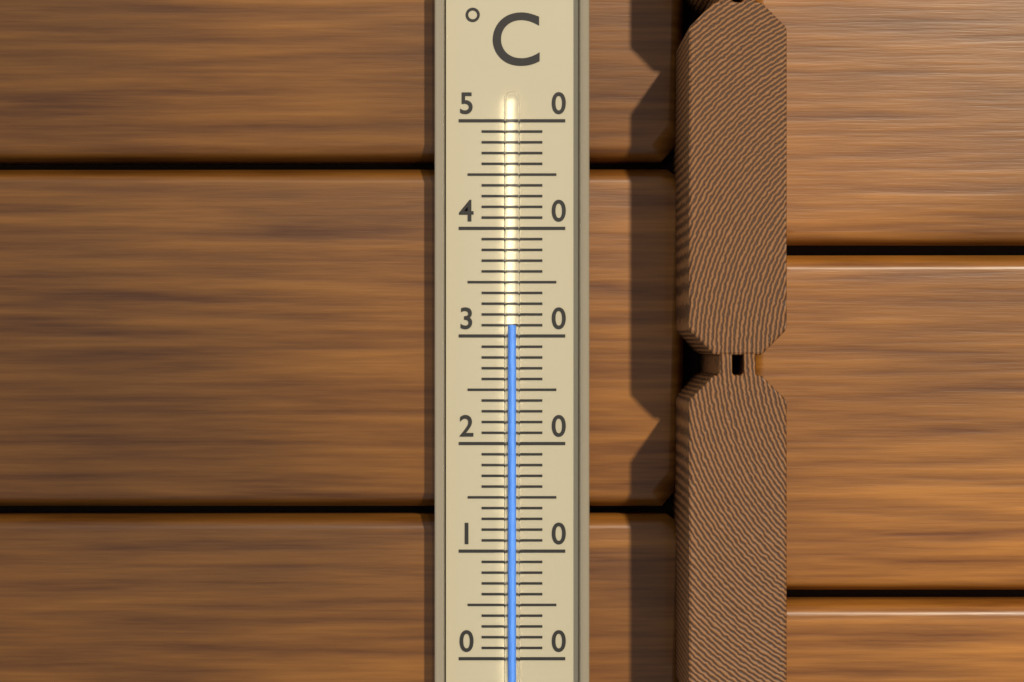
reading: 31 °C
